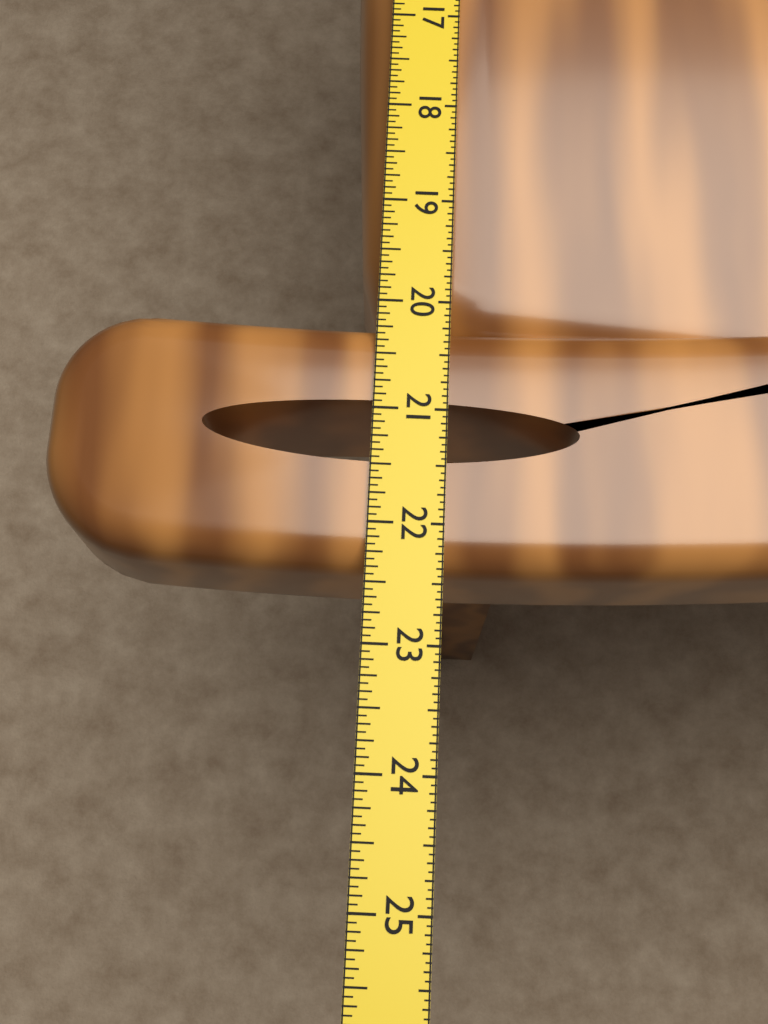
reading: 22.3750 in
